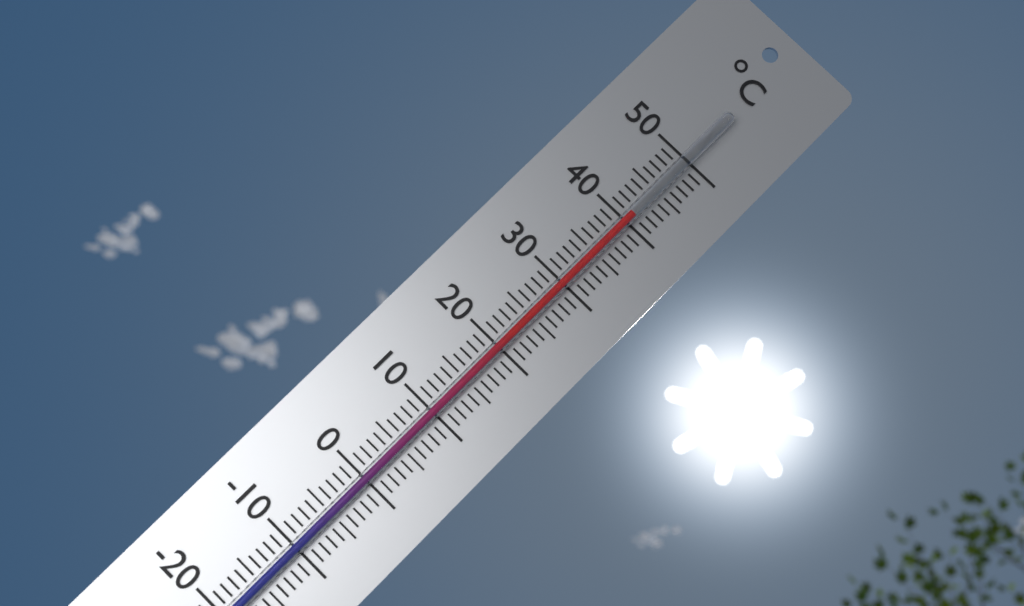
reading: 41 °C
